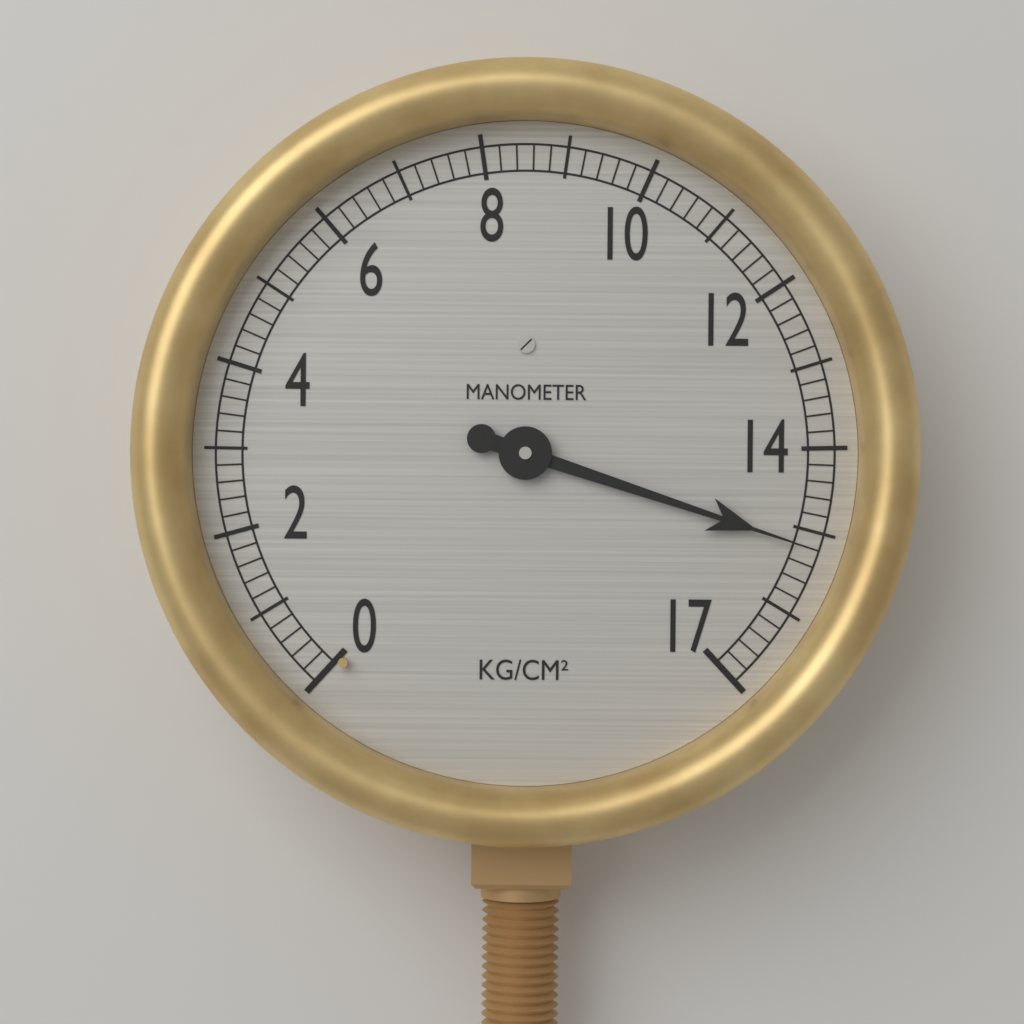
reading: 15.2 kg/cm²
